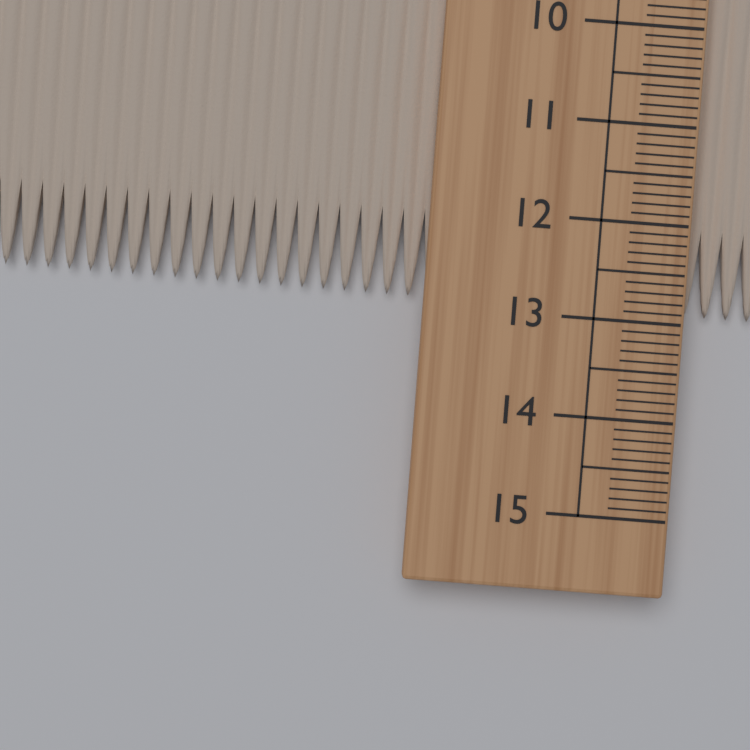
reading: 12.9 cm
